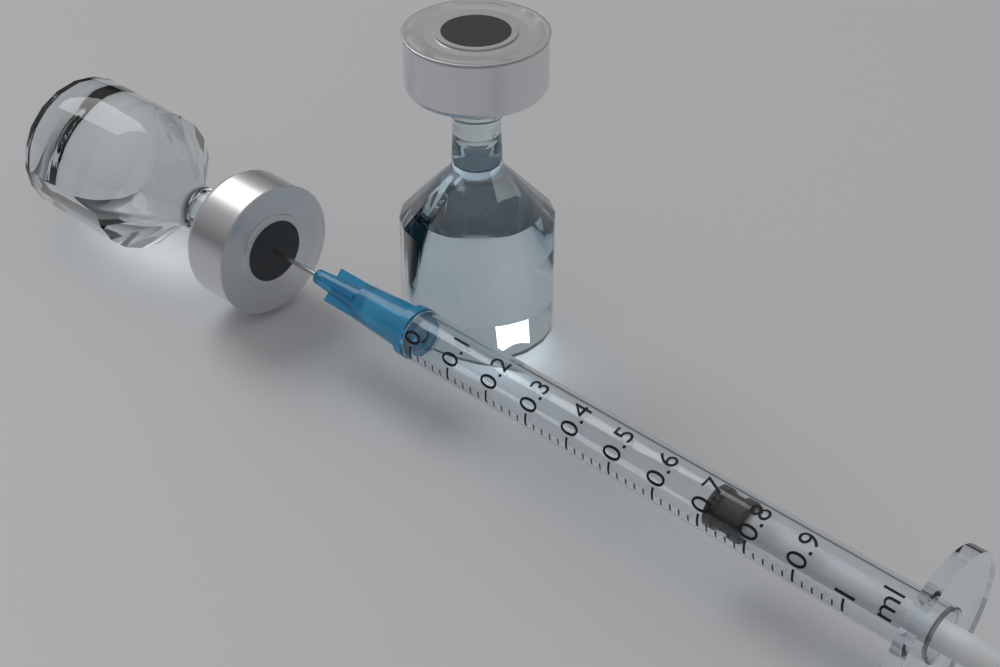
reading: 0.70 ml
